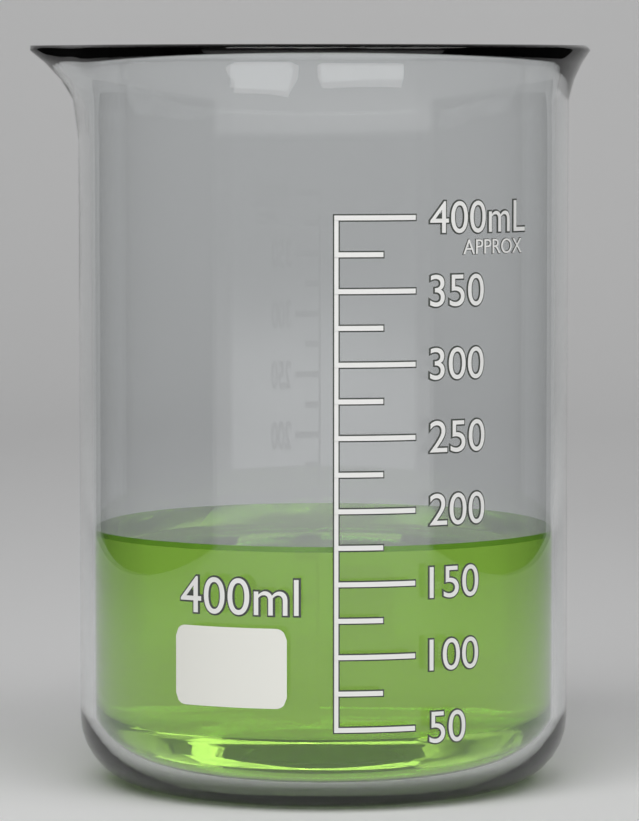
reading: 175 mL
